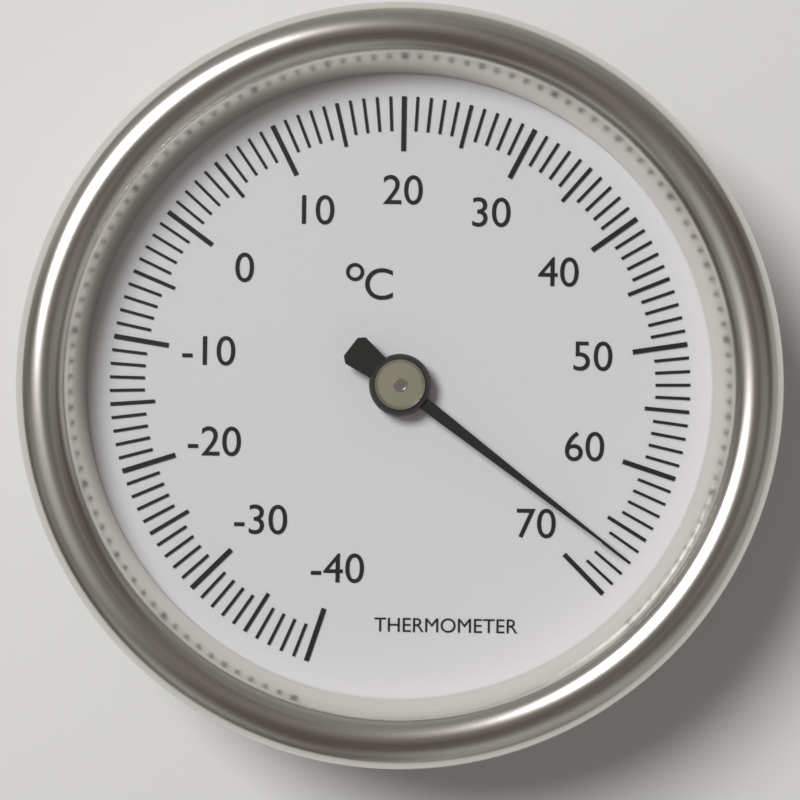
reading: 67 °C
